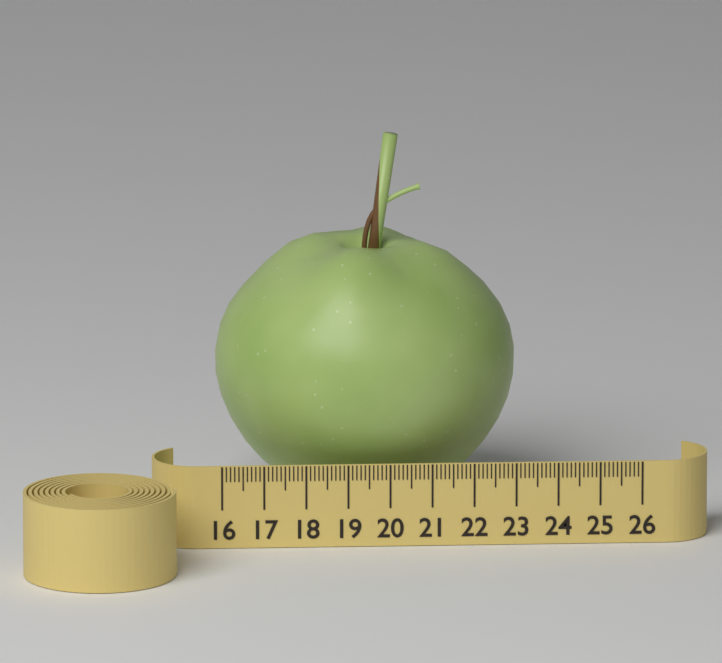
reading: 23.2 (no unit)
